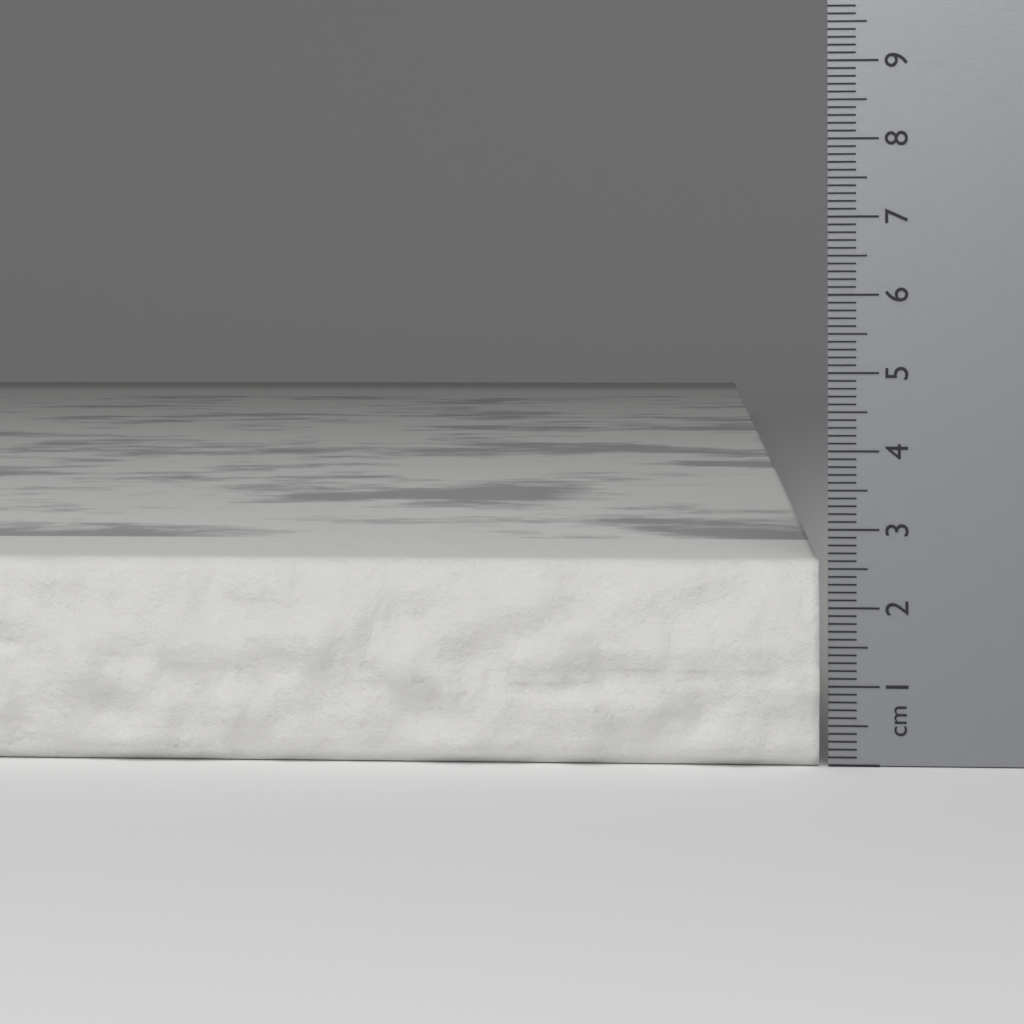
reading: 2.6 cm
